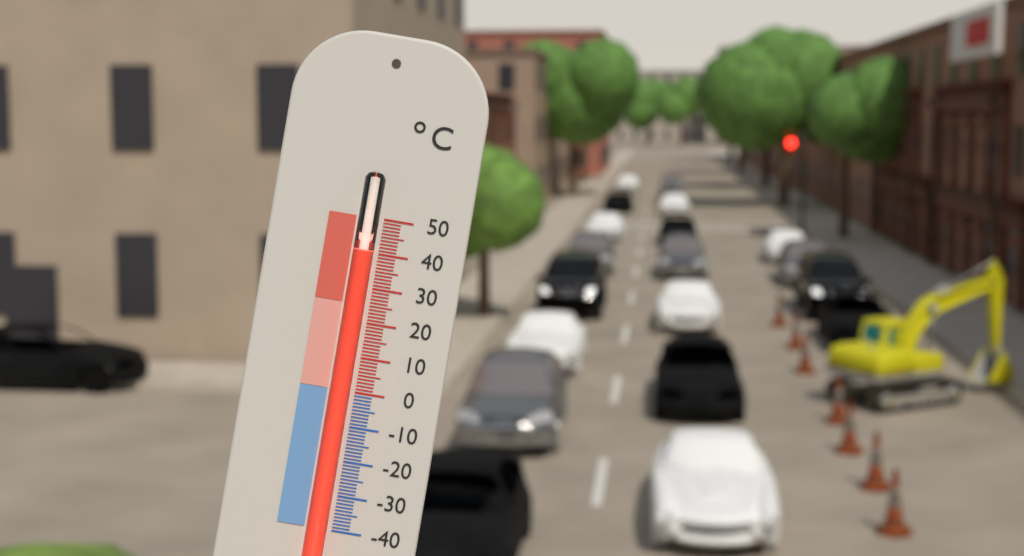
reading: 40 °C
